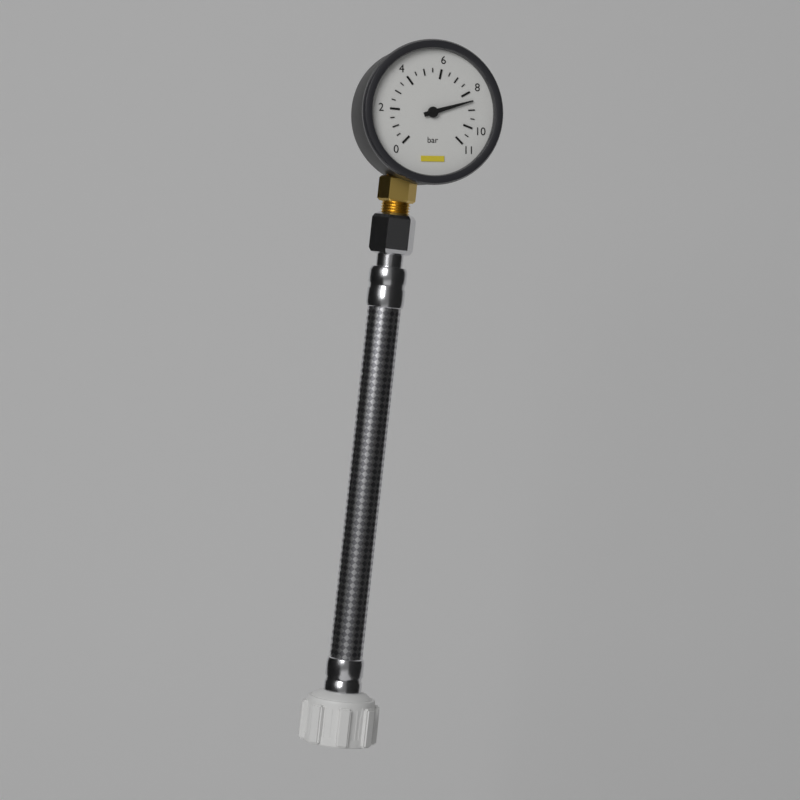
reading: 8.5 bar
